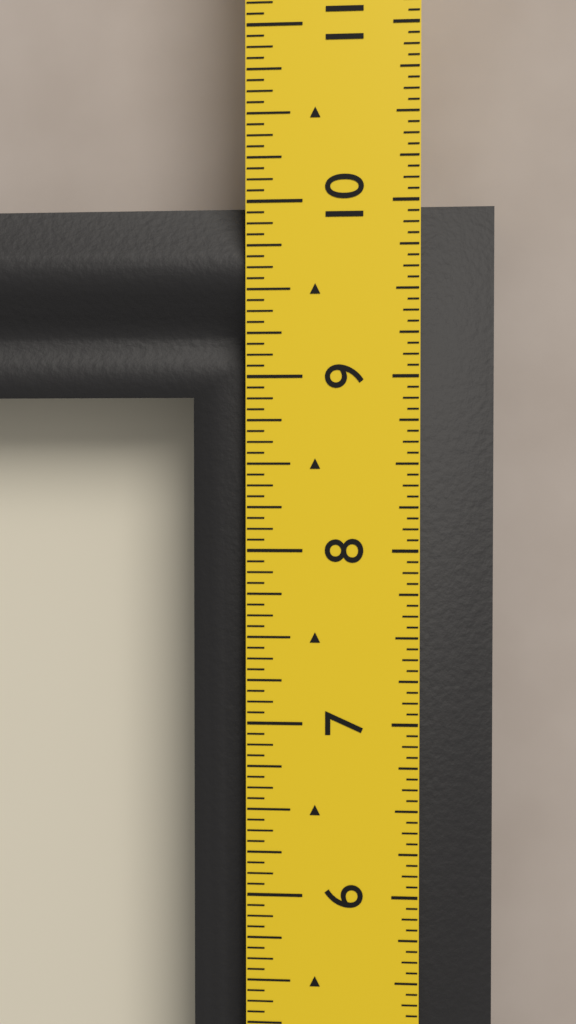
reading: 10.0000 in
